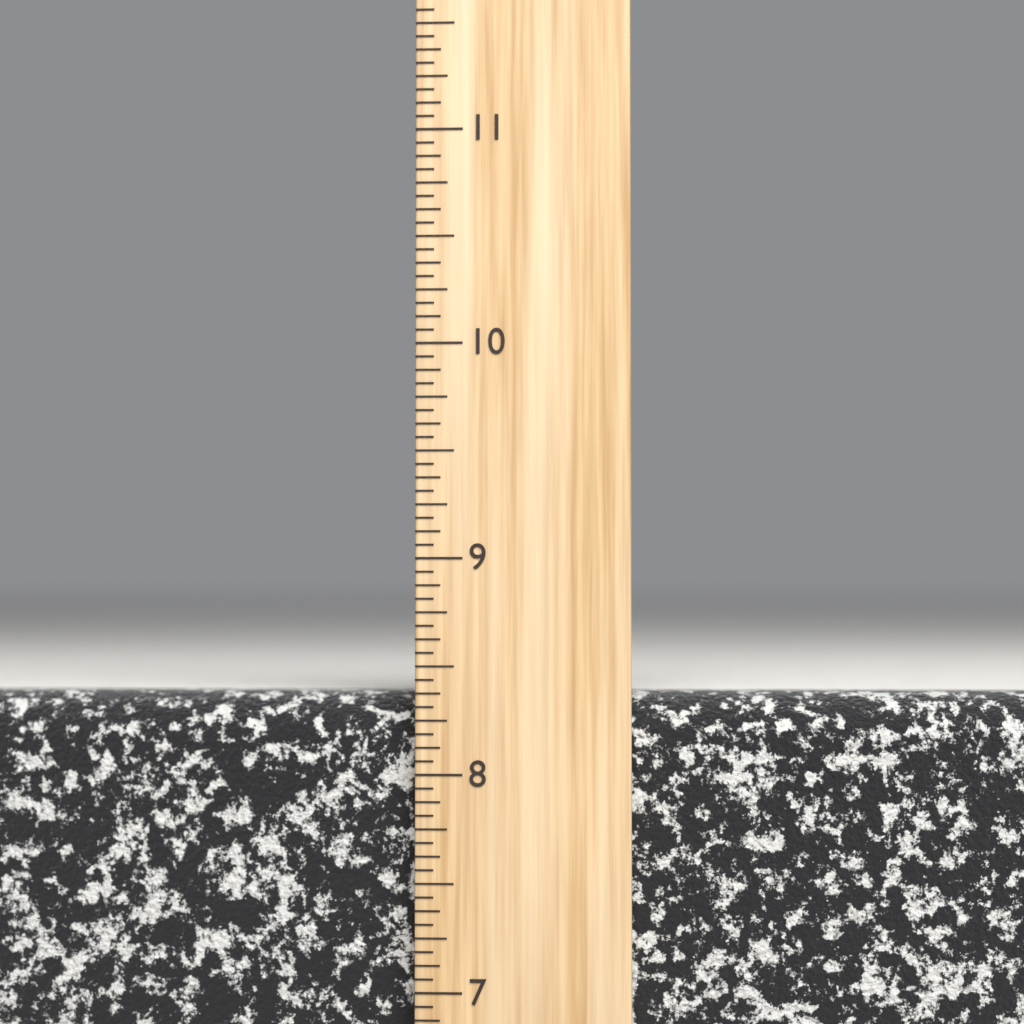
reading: 8.3750 inch
